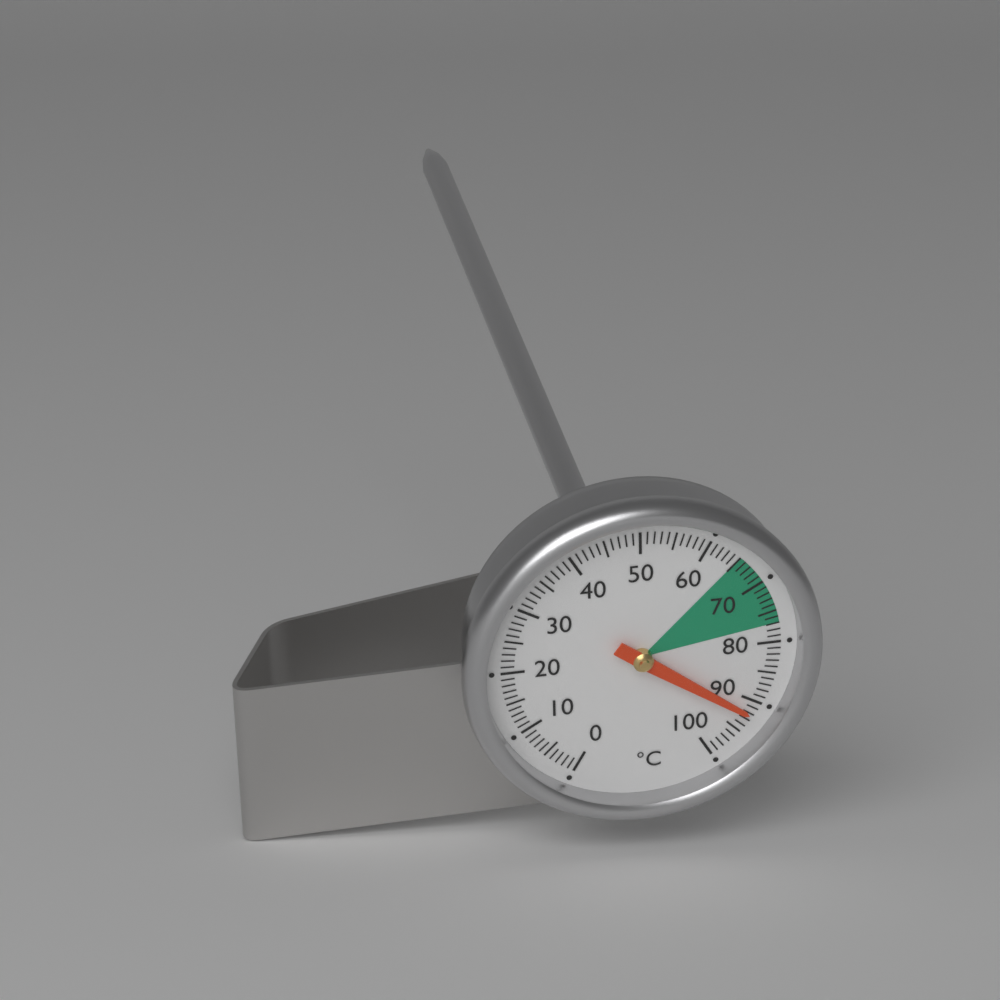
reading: 92 °C
